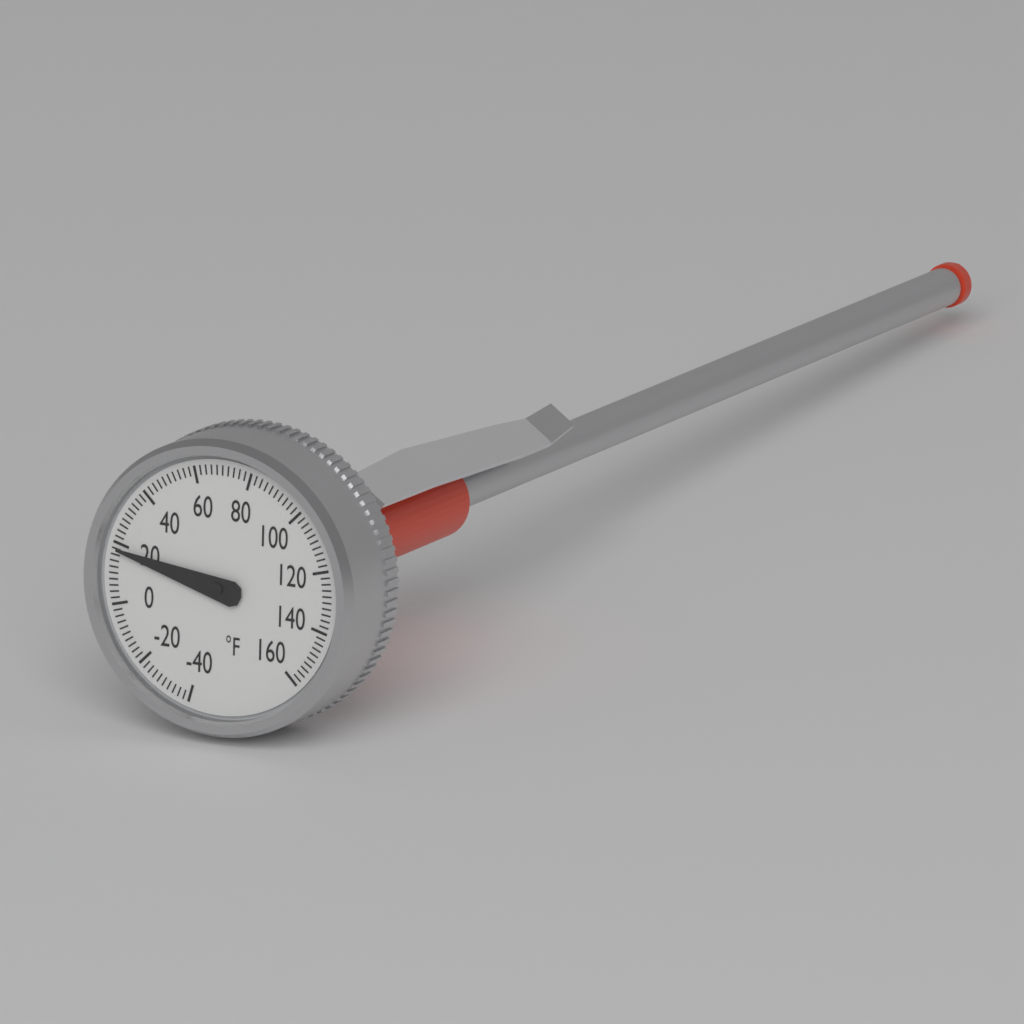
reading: 18 °F
